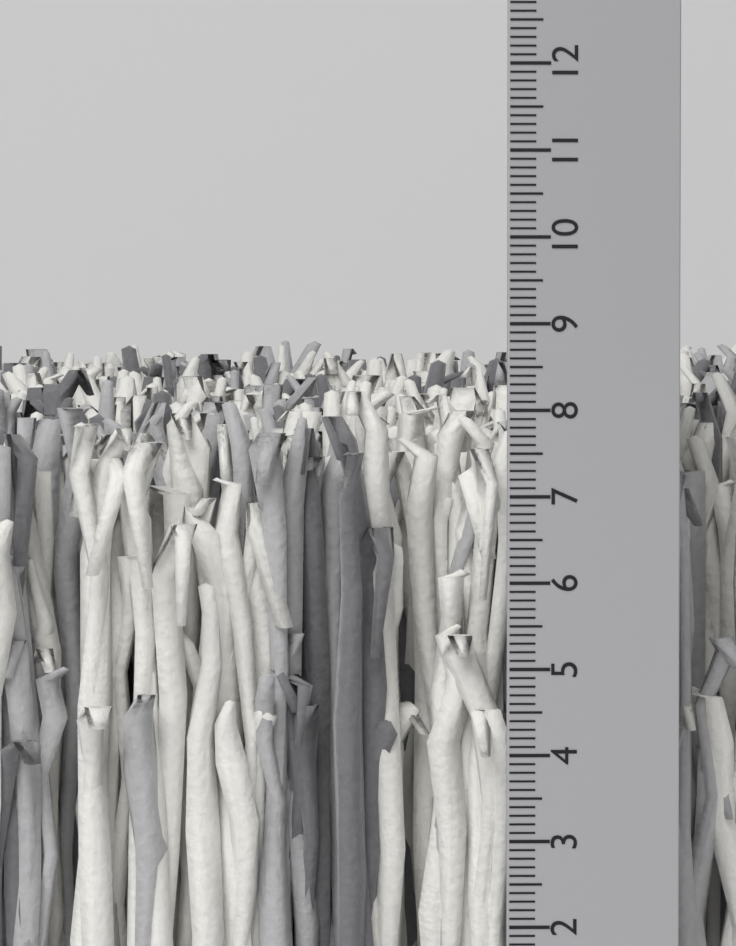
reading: 8.4 cm
